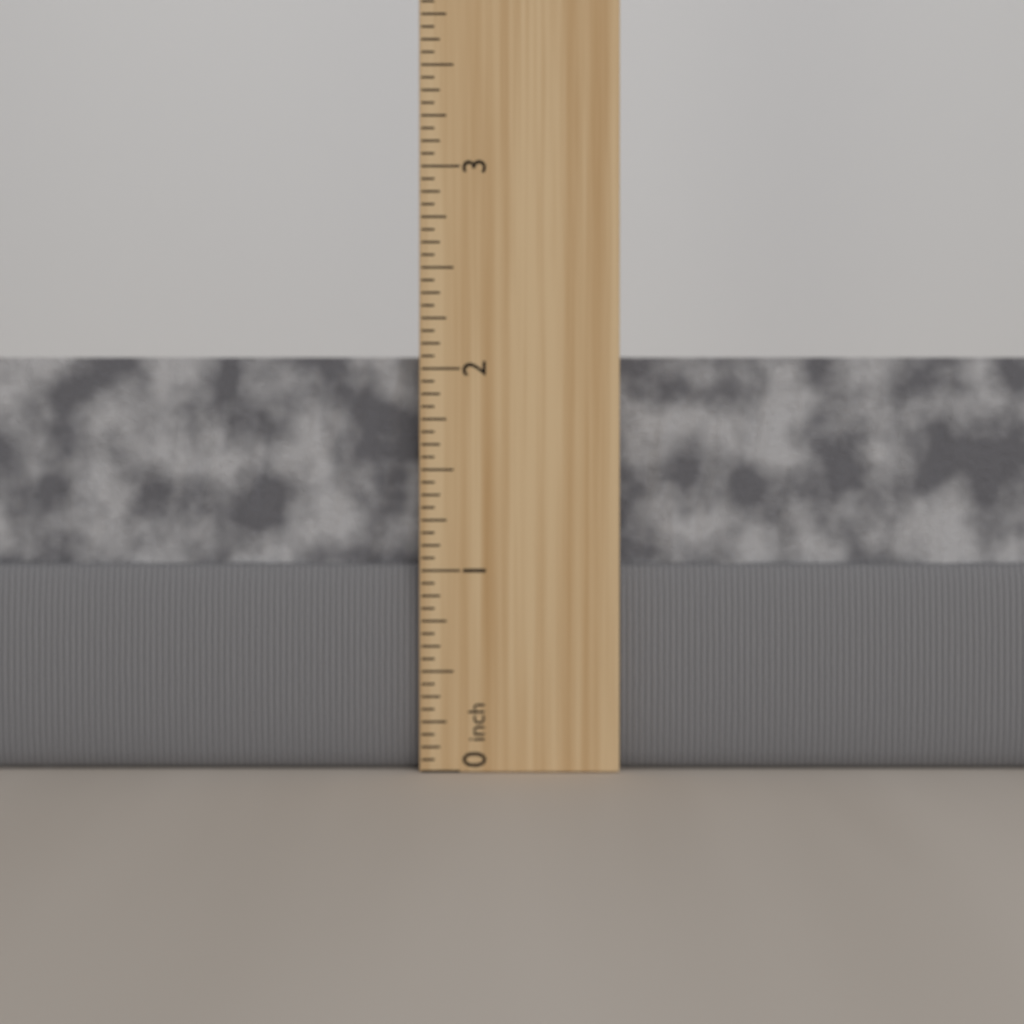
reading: 2.0625 inch
